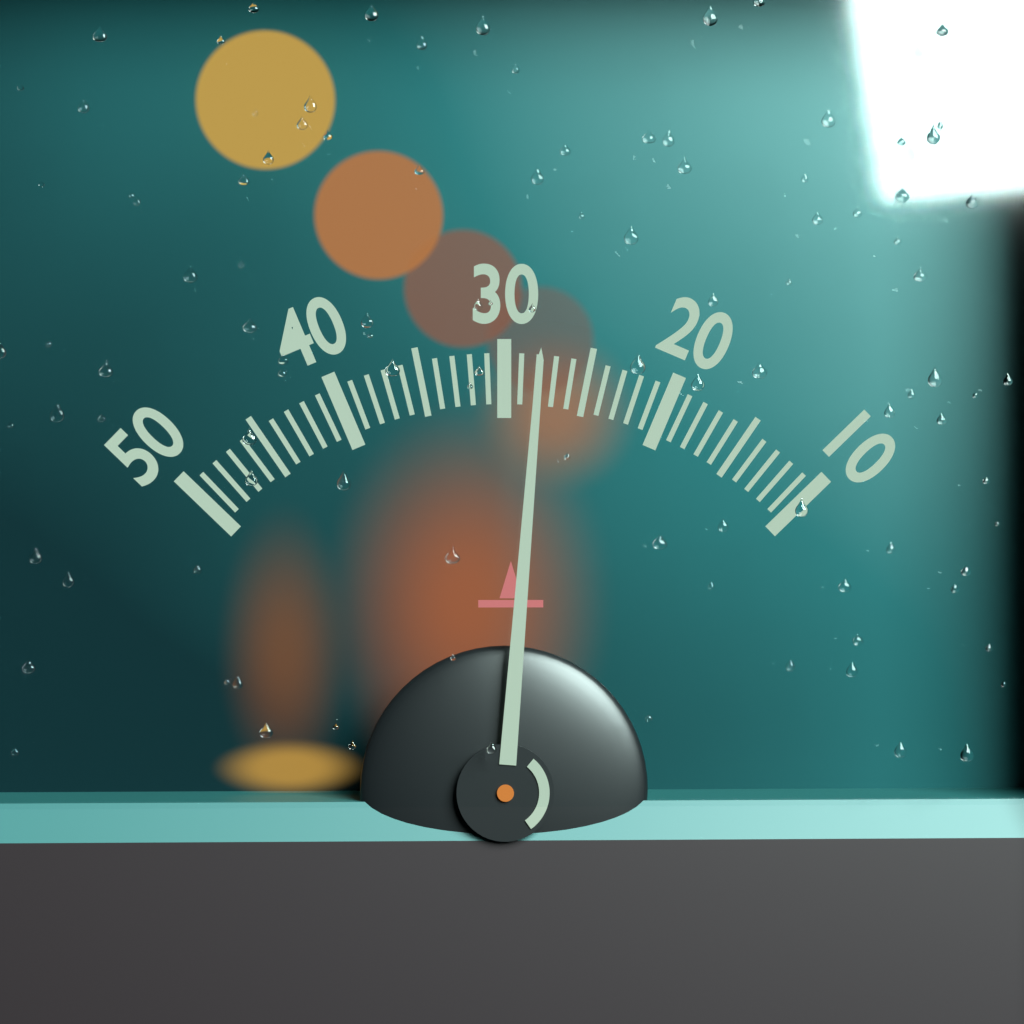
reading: 28 (no unit)
